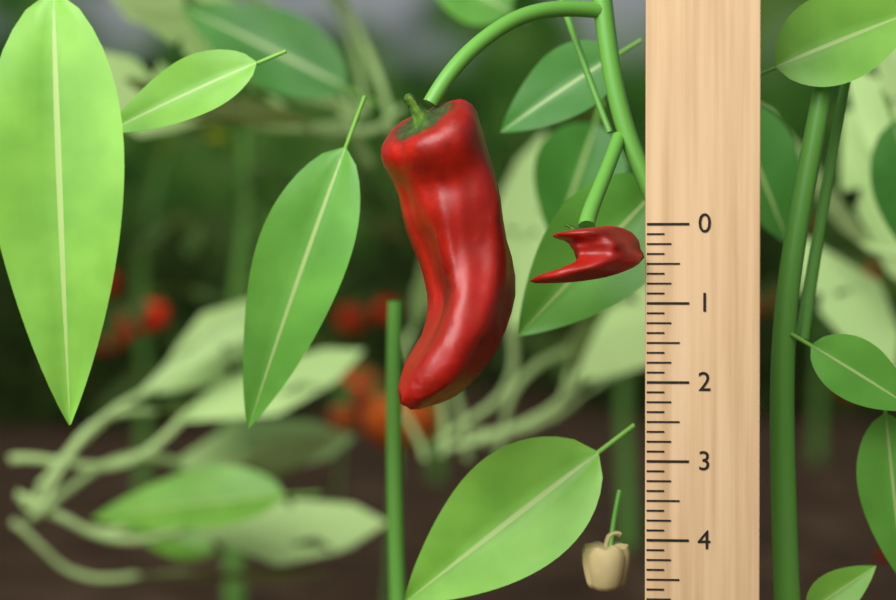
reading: 0.750 (no unit)
